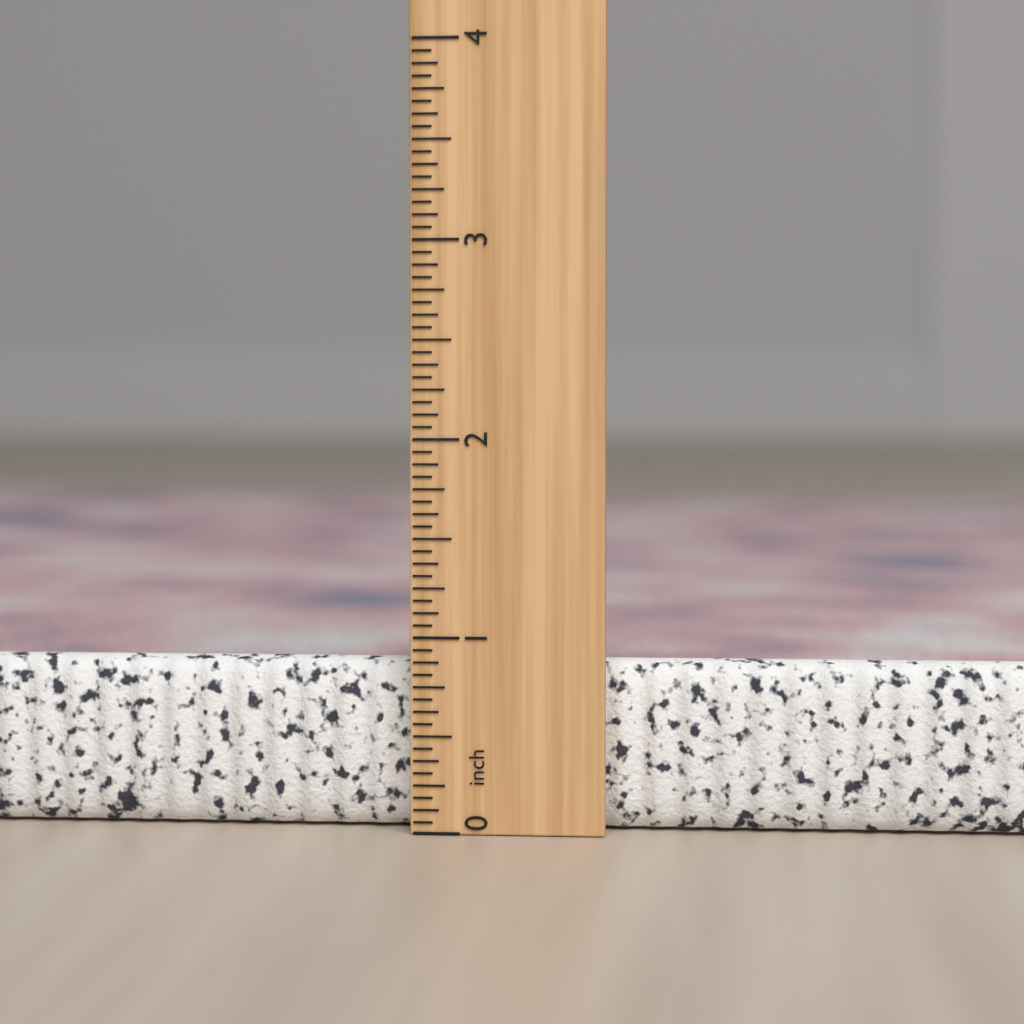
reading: 0.8750 inch
